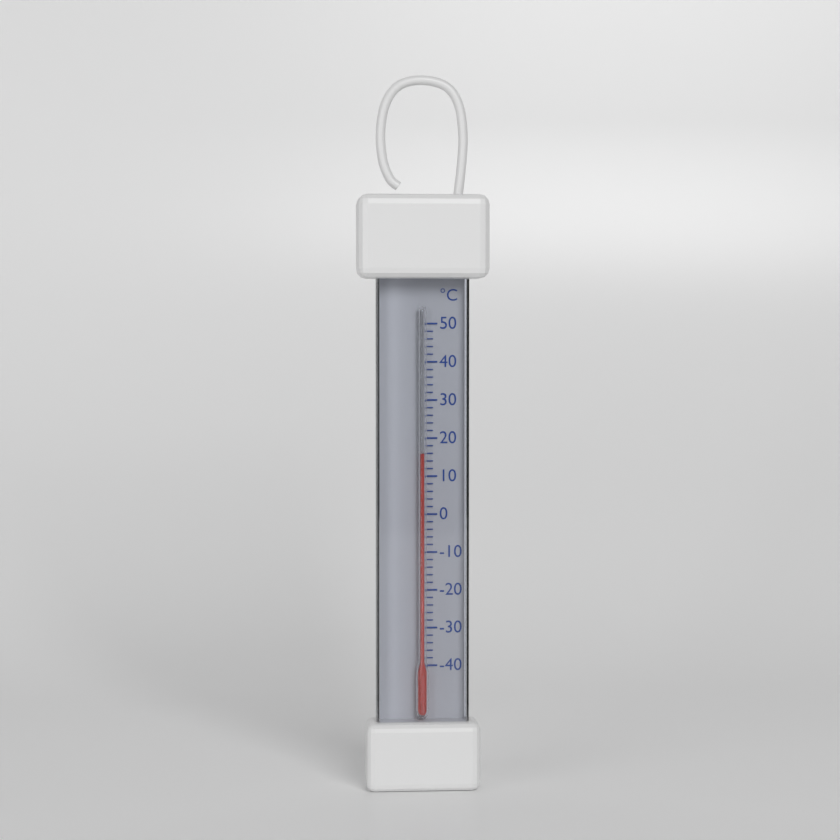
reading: 16 °C
